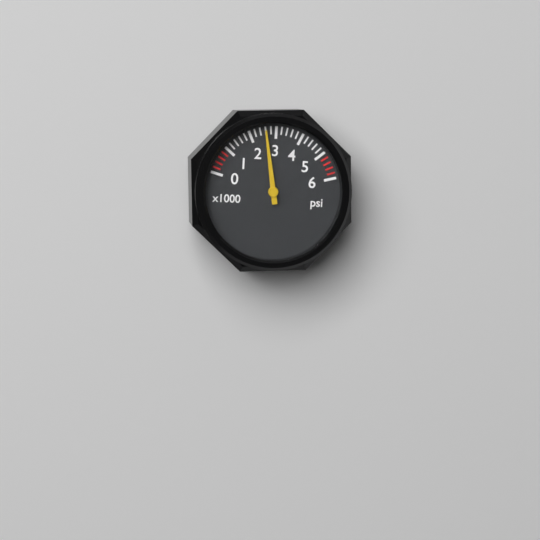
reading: 2600 psi
